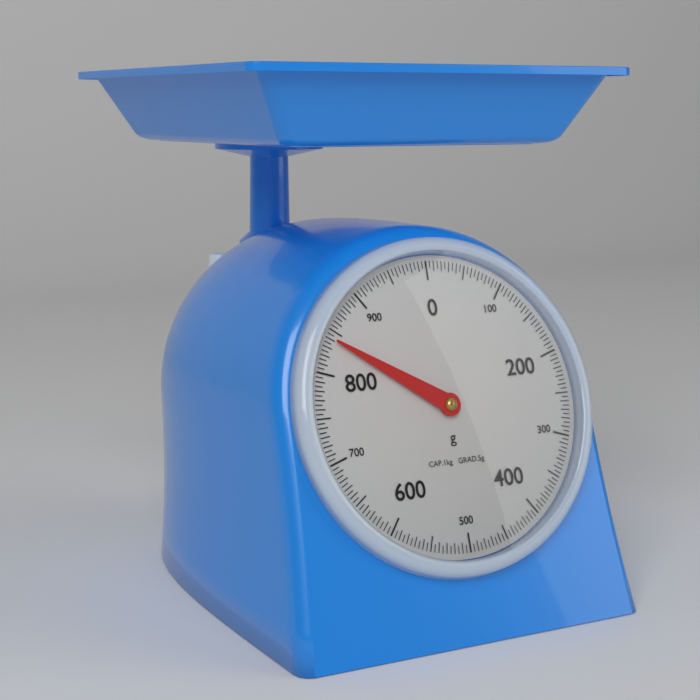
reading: 840 g
